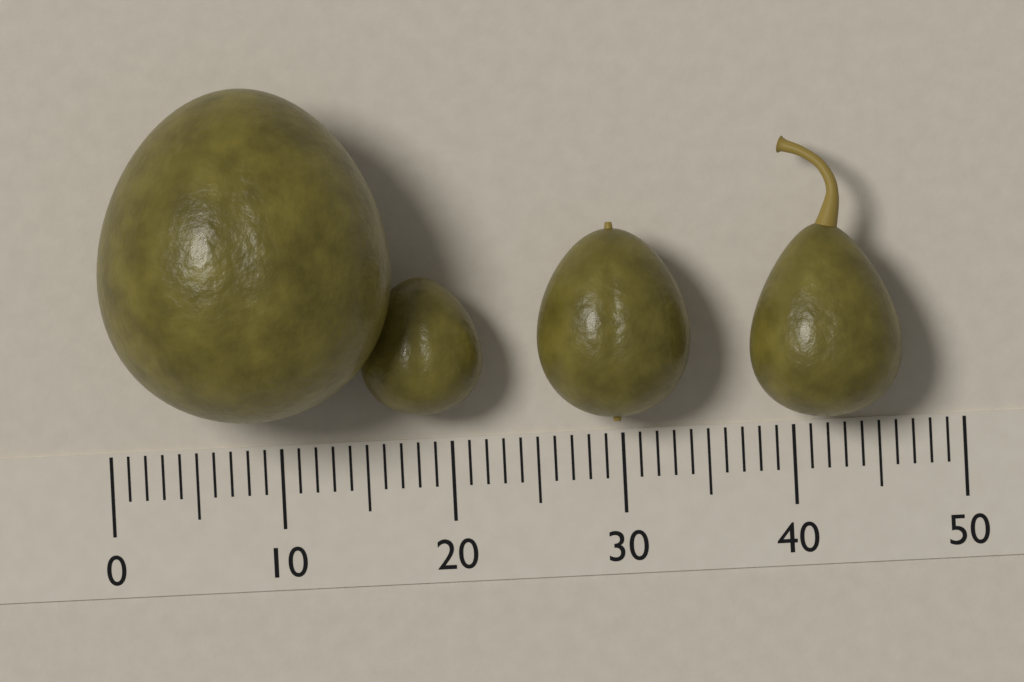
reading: 17 (no unit)
